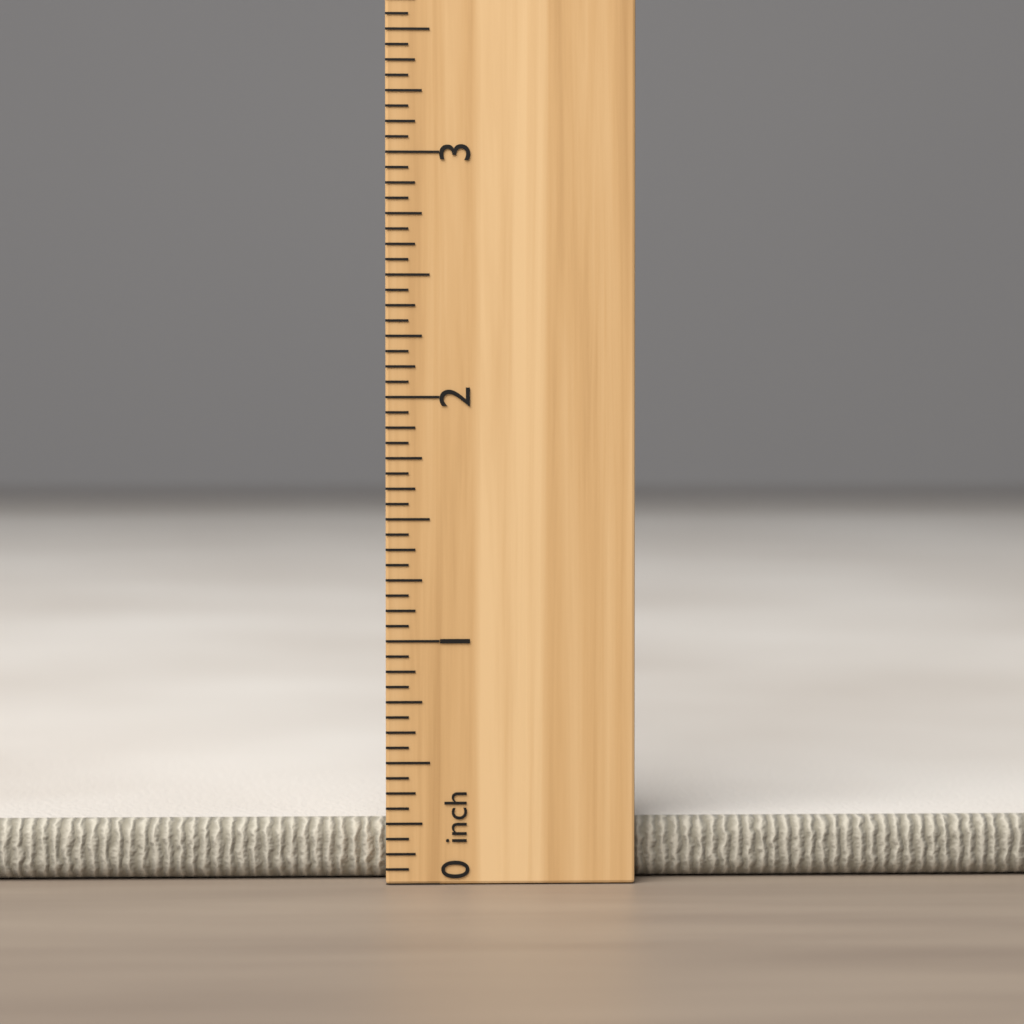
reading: 0.2500 inch
